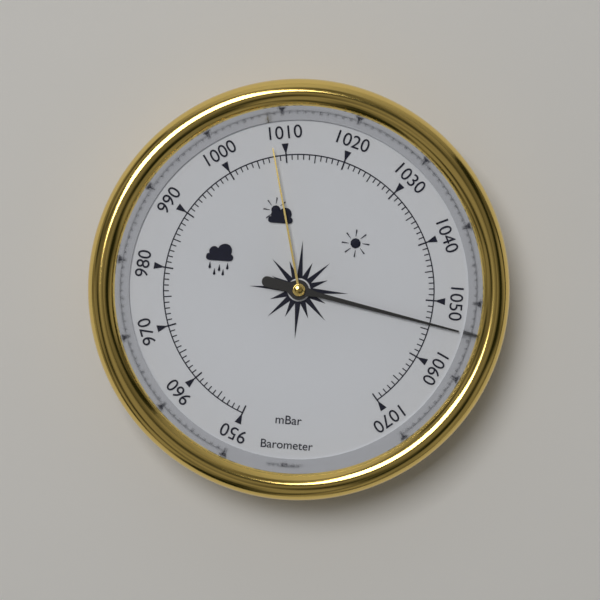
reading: 1054 mbar
